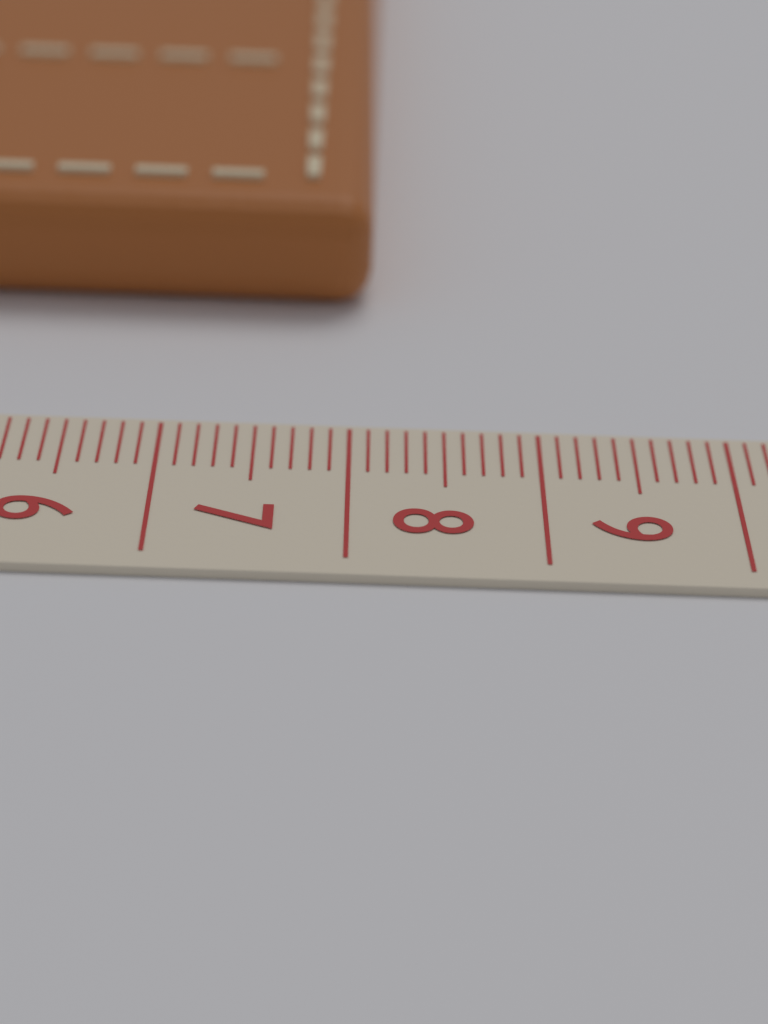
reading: 8.1 cm
